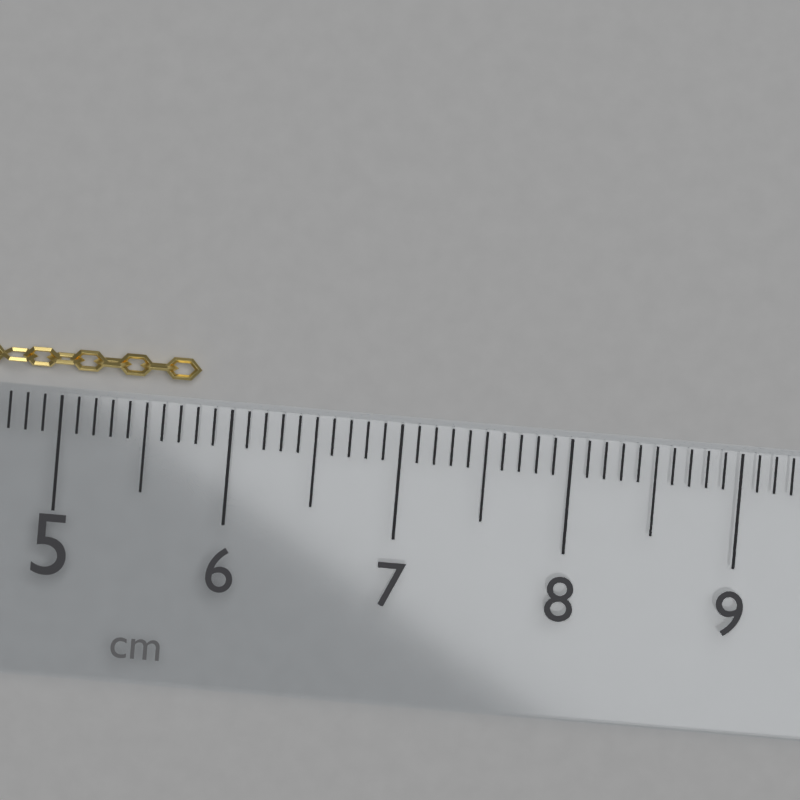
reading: 5.8 cm
